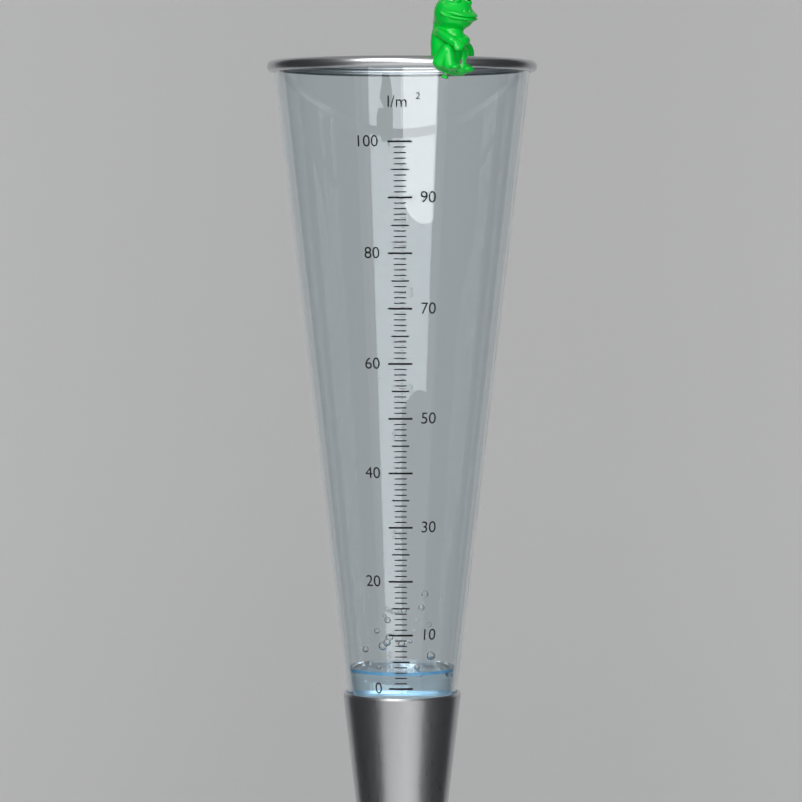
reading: 3 l/m²
